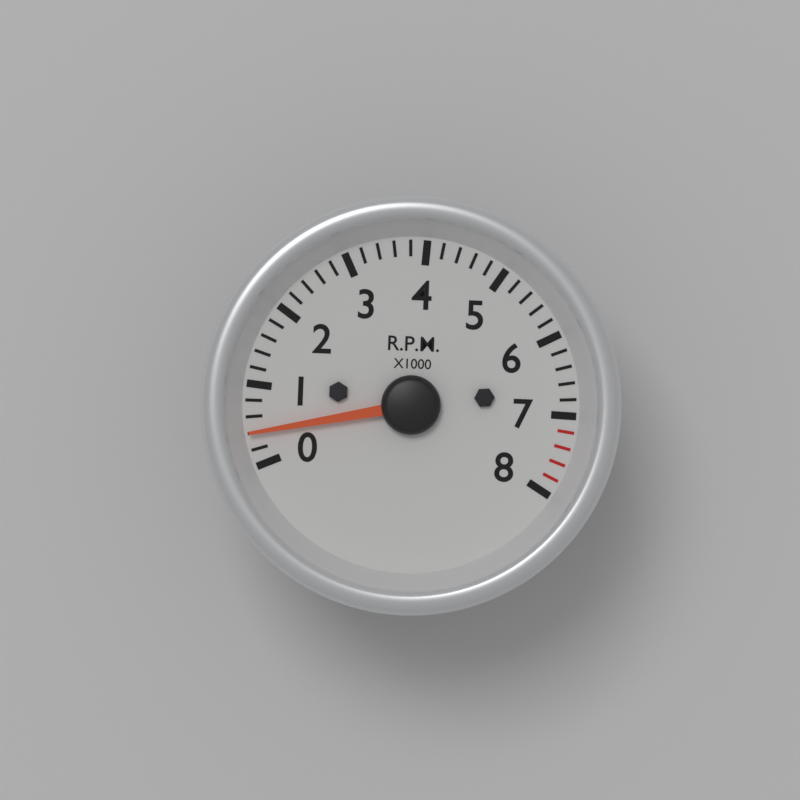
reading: 400 RPM
